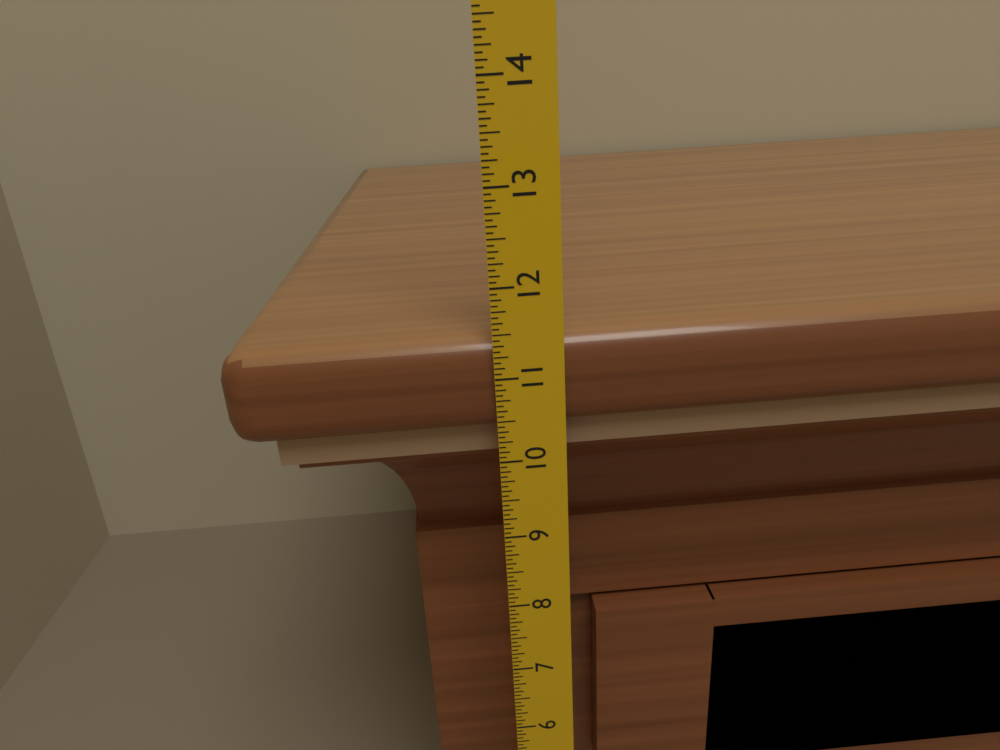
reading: 11.4375 in
